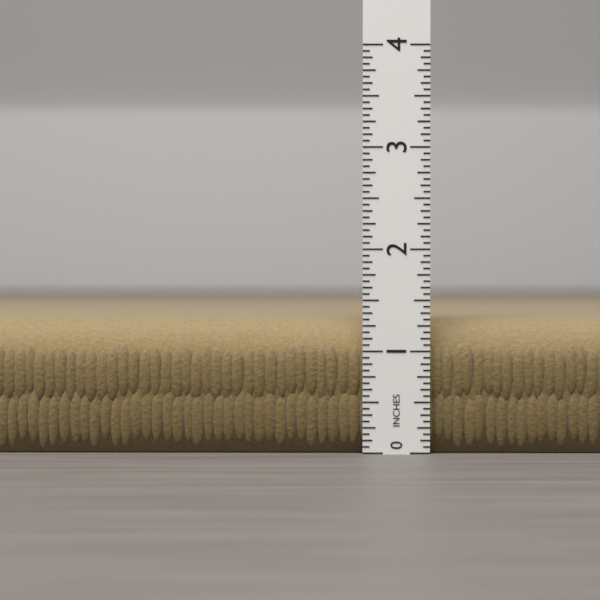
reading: 1.3125 in
